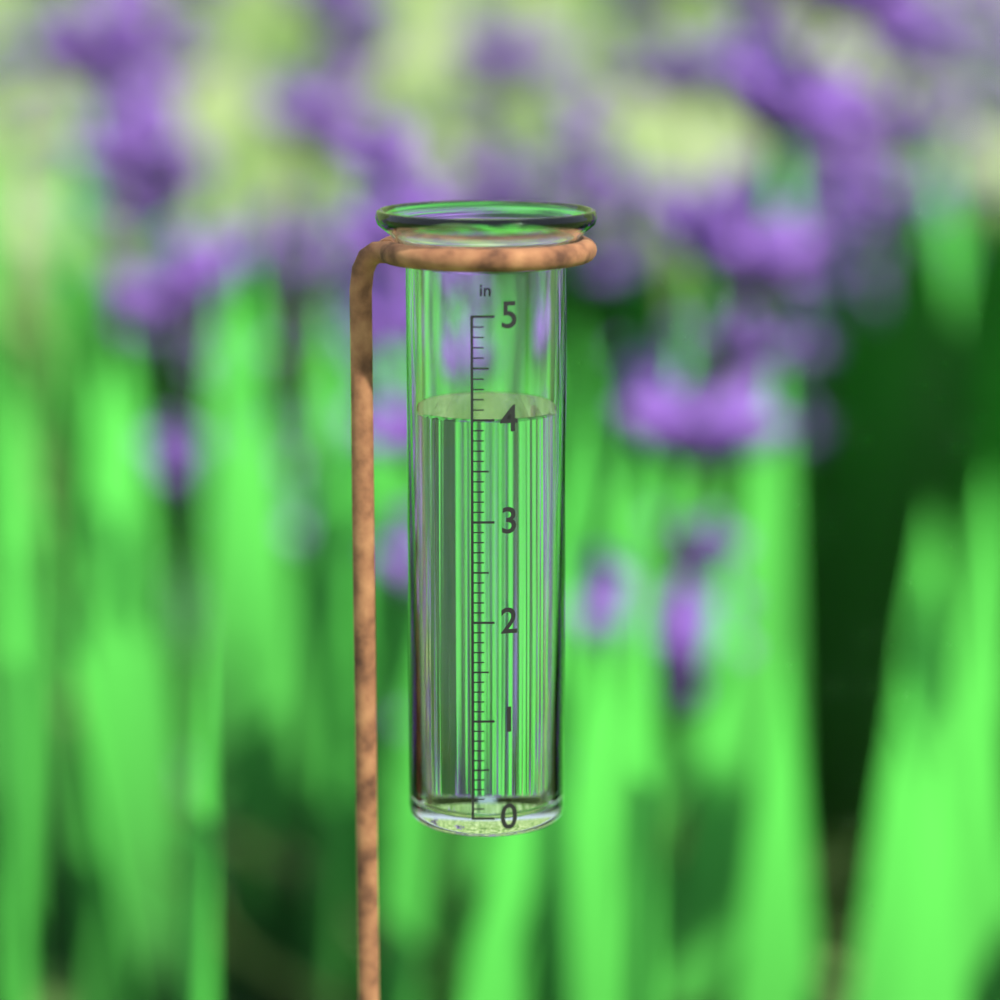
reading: 4.0 in
